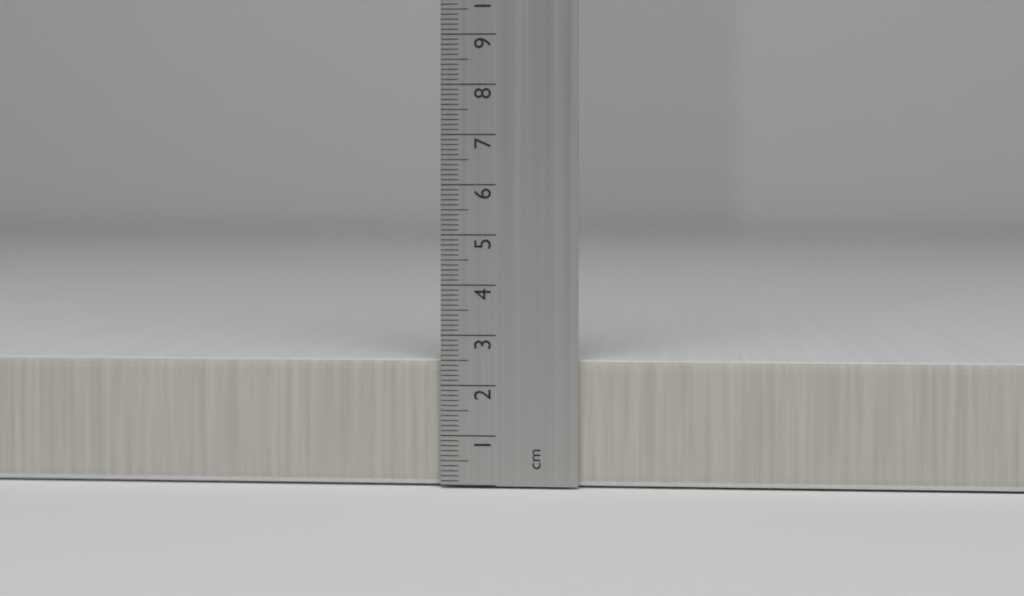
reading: 2.5 cm
